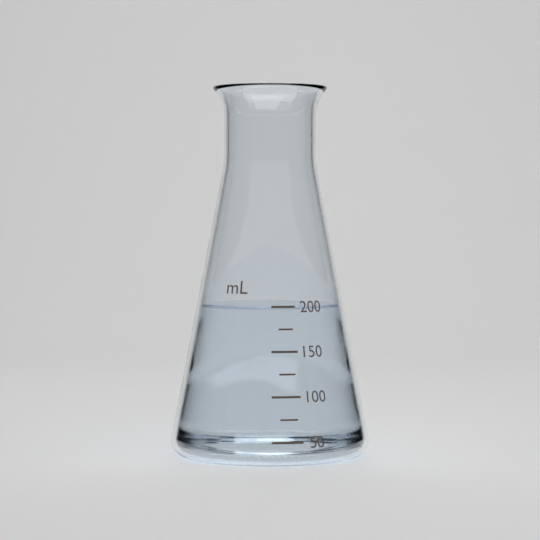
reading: 200 ml
